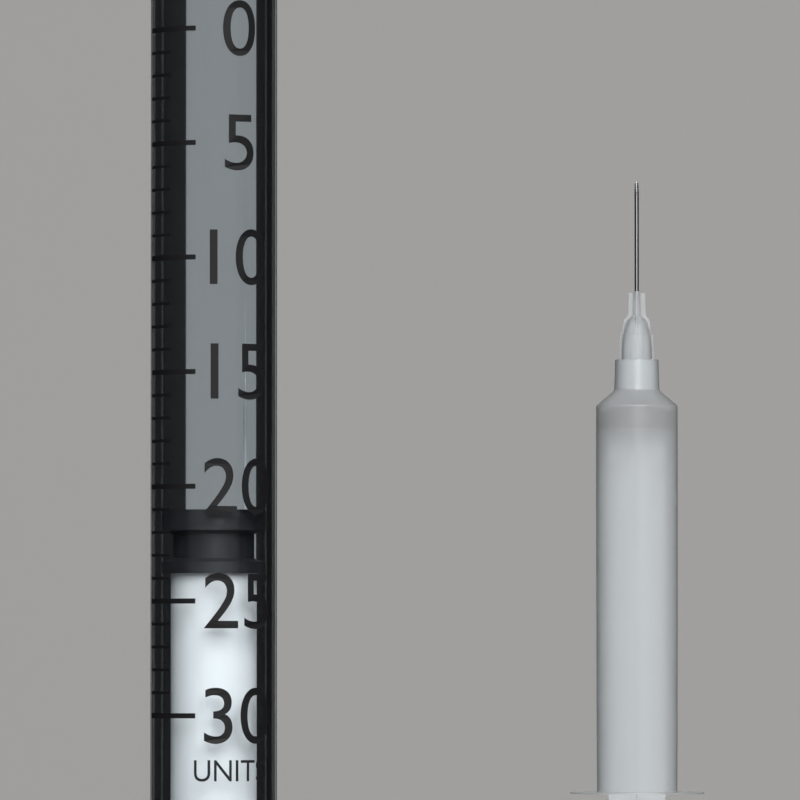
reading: 21 units
